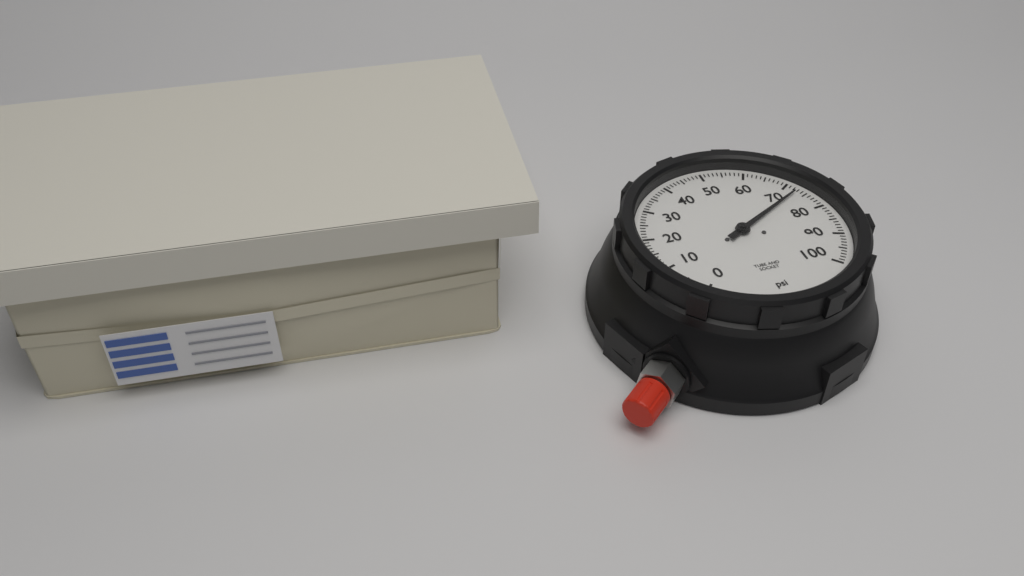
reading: 73 psi
